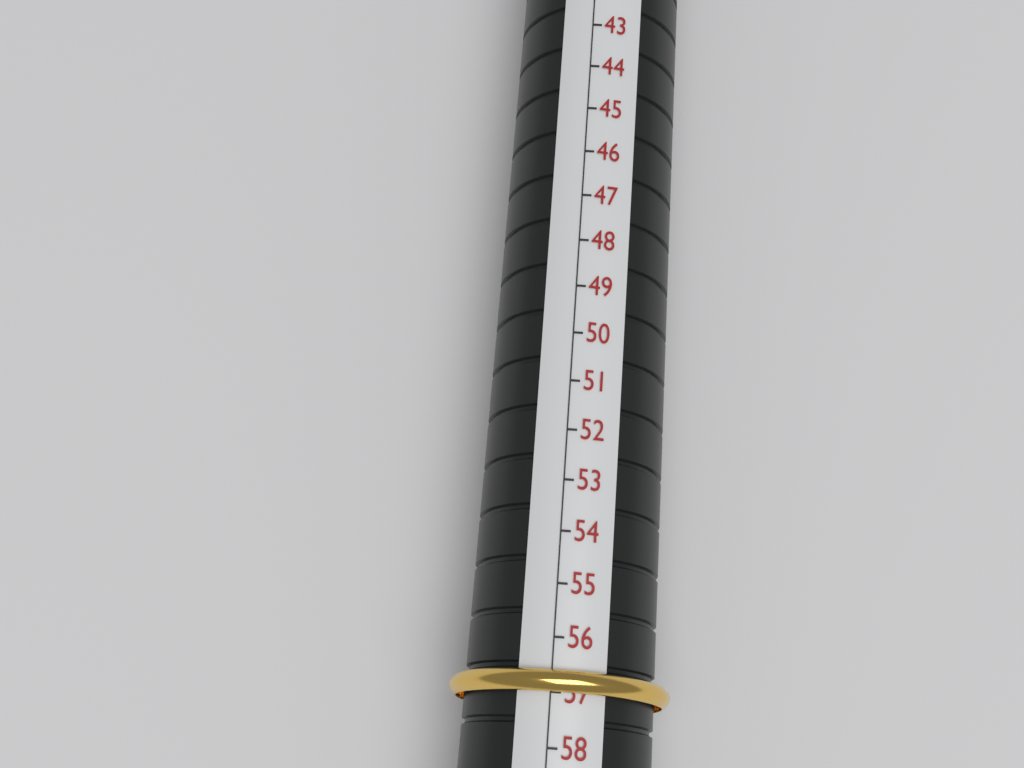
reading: 57 (no unit)
